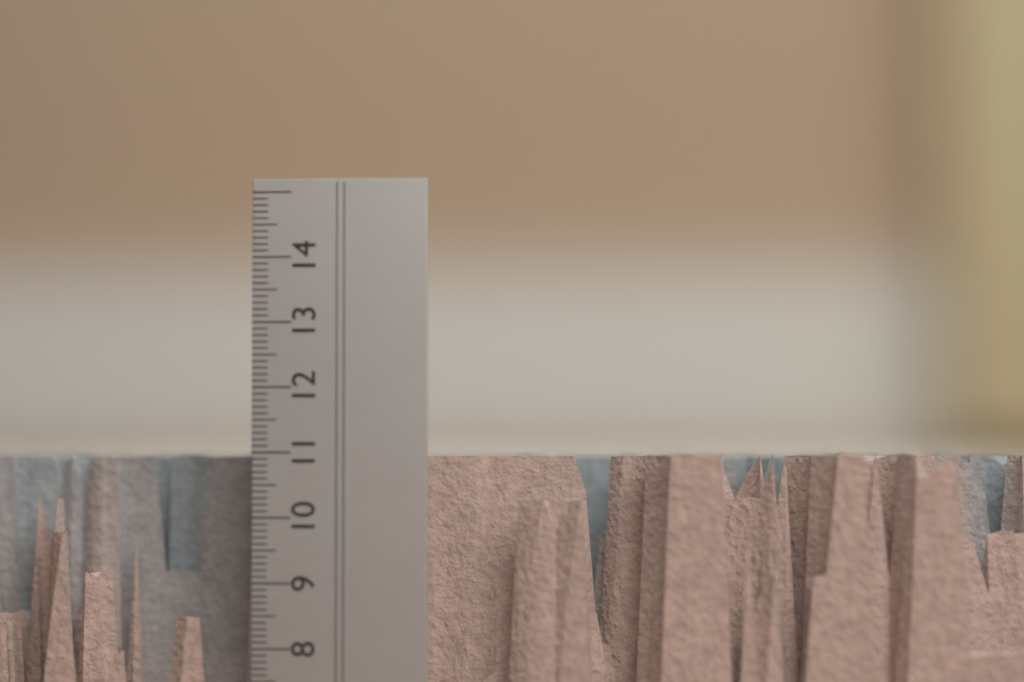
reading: 11.0 cm
